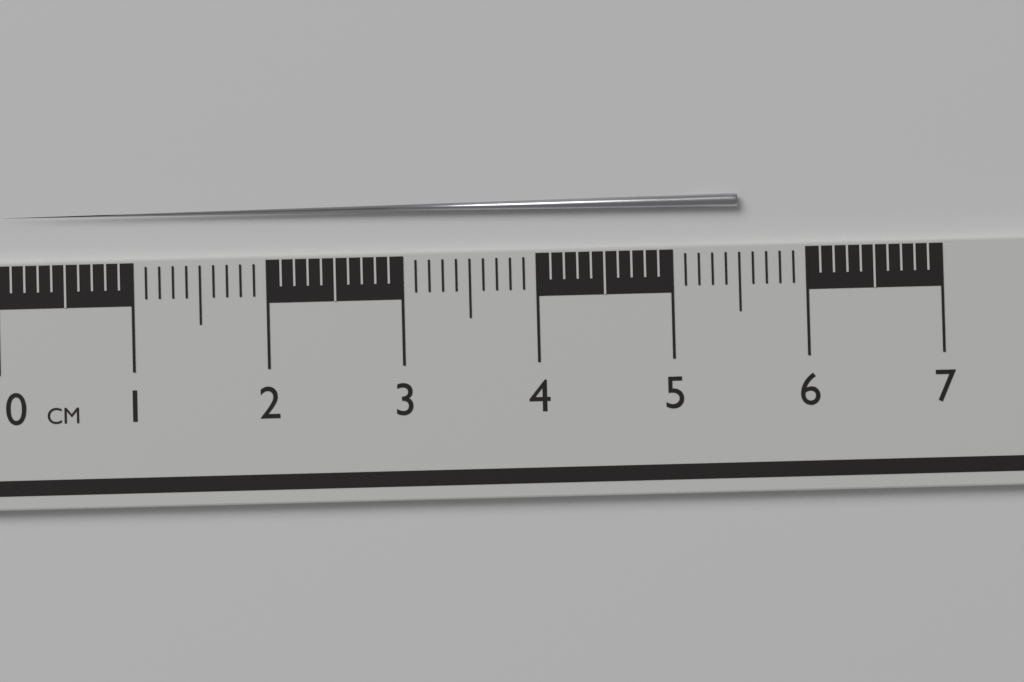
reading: 5.5 cm
